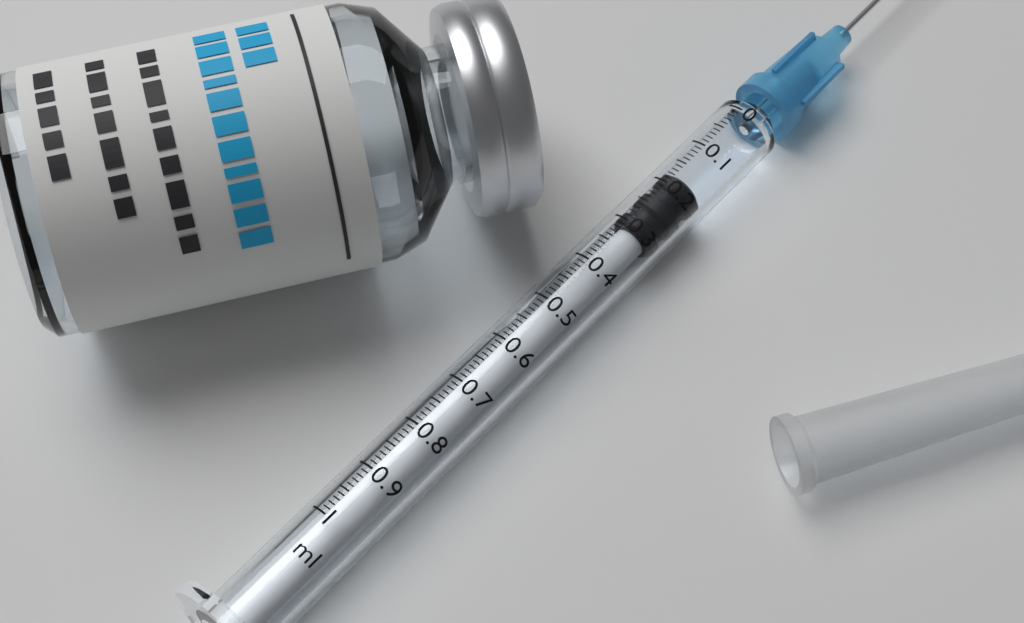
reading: 0.17 ml
